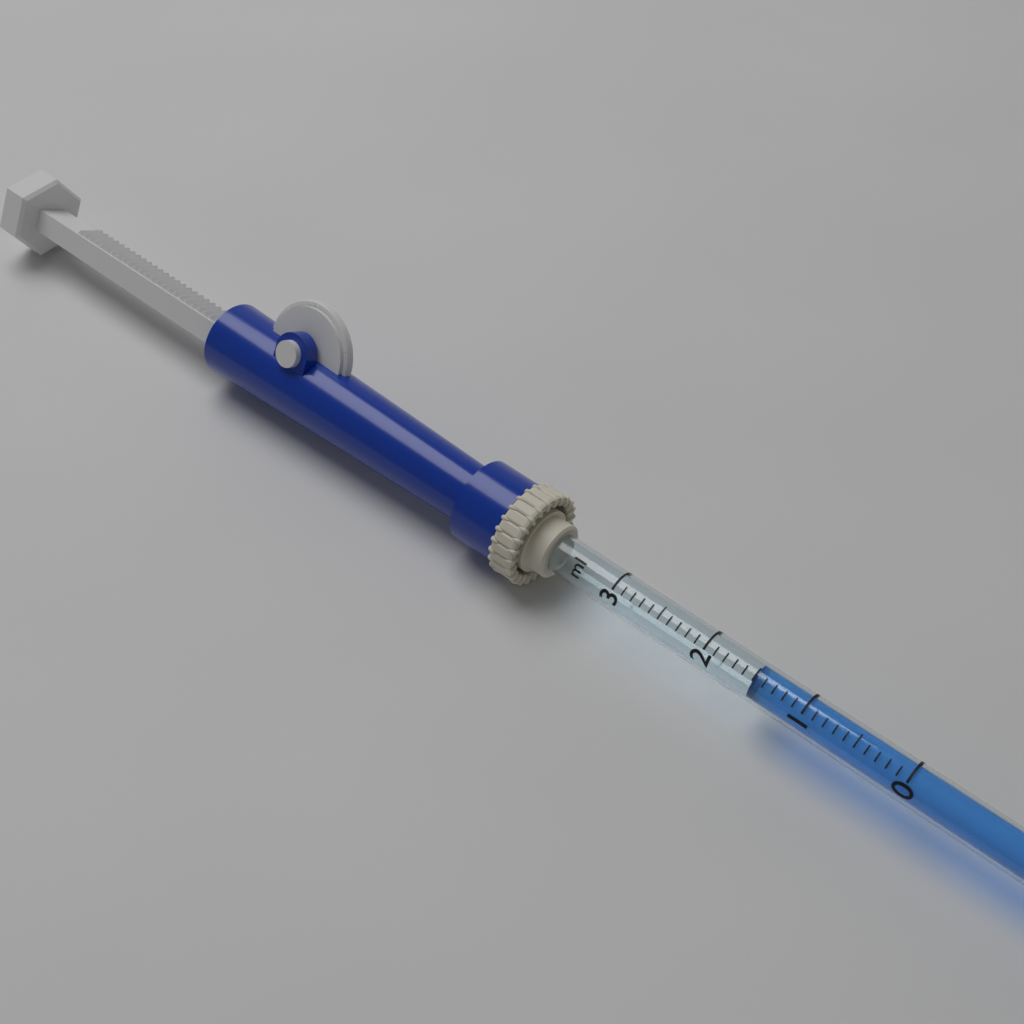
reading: 1.5 ml
